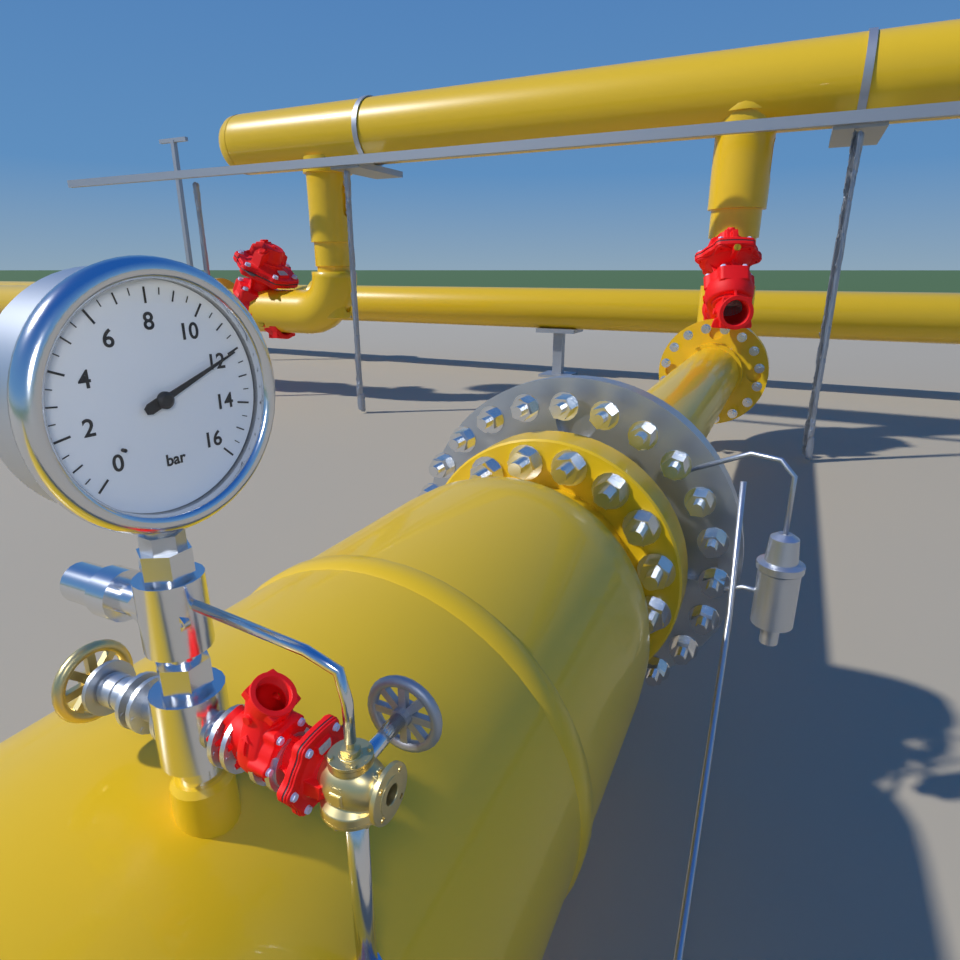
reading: 12.0 bar
